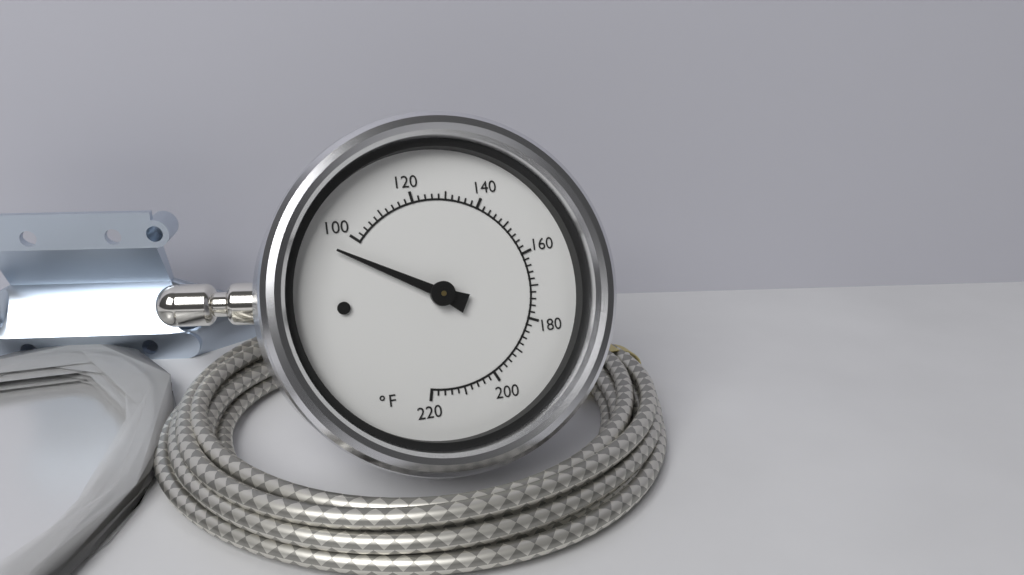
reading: 95 °F
